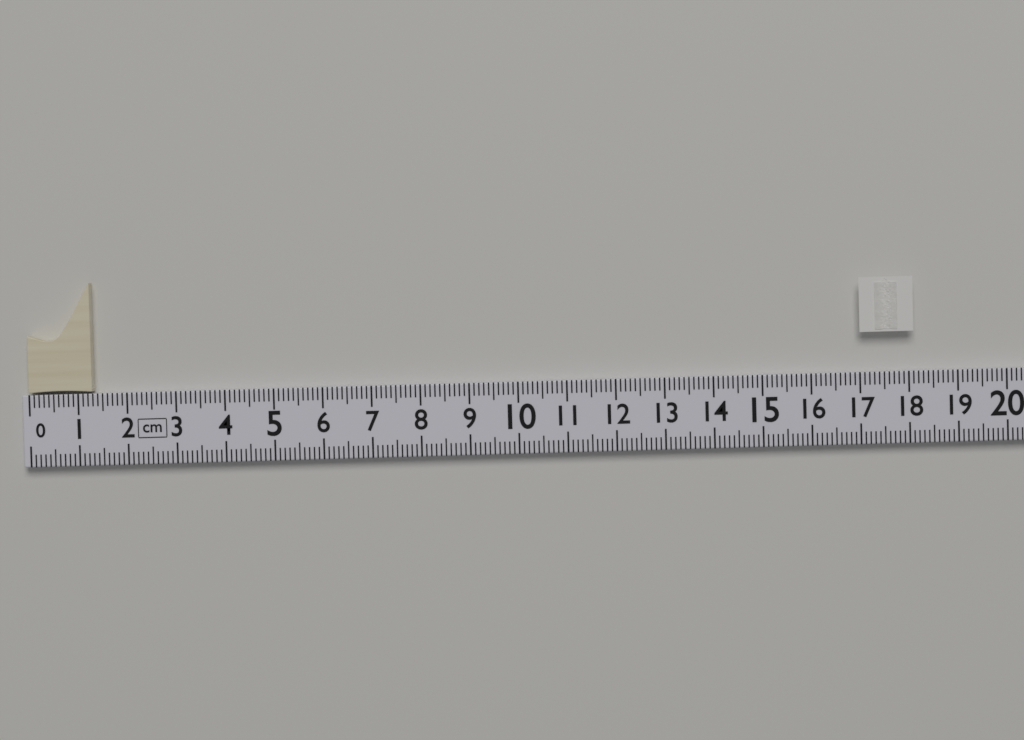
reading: 1.3 cm
